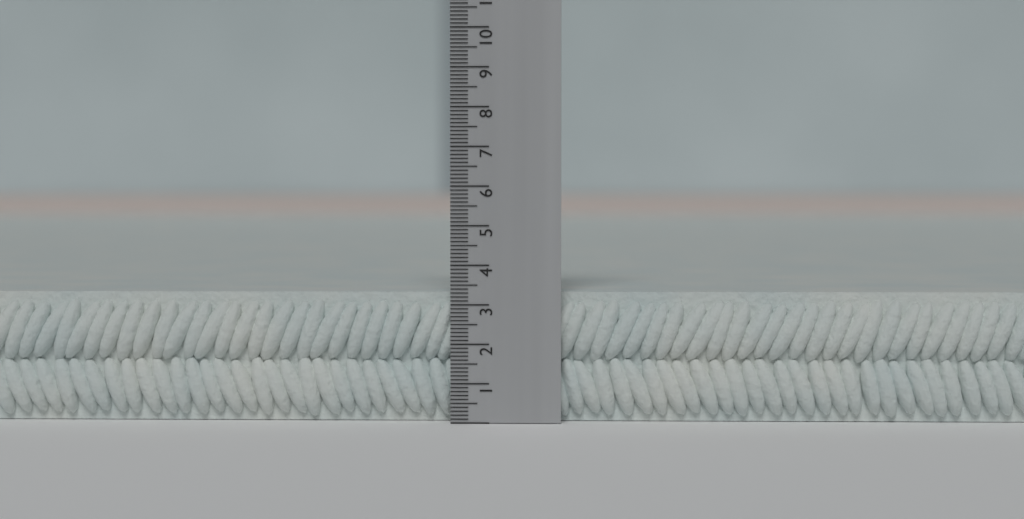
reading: 3.3 (no unit)
